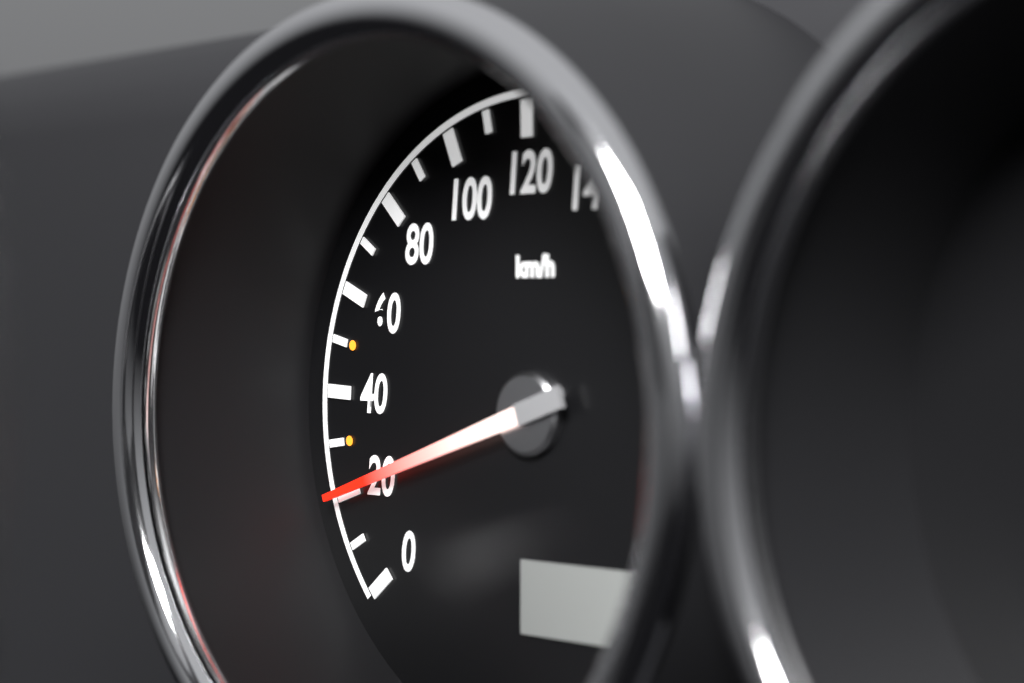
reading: 20 km/h
